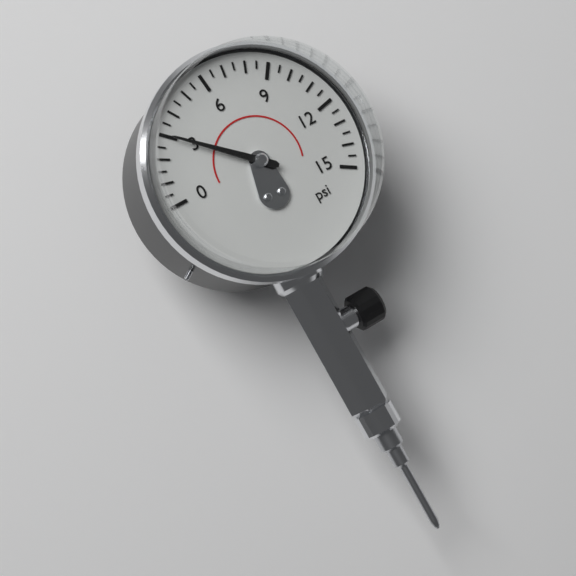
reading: 3.0 psi
